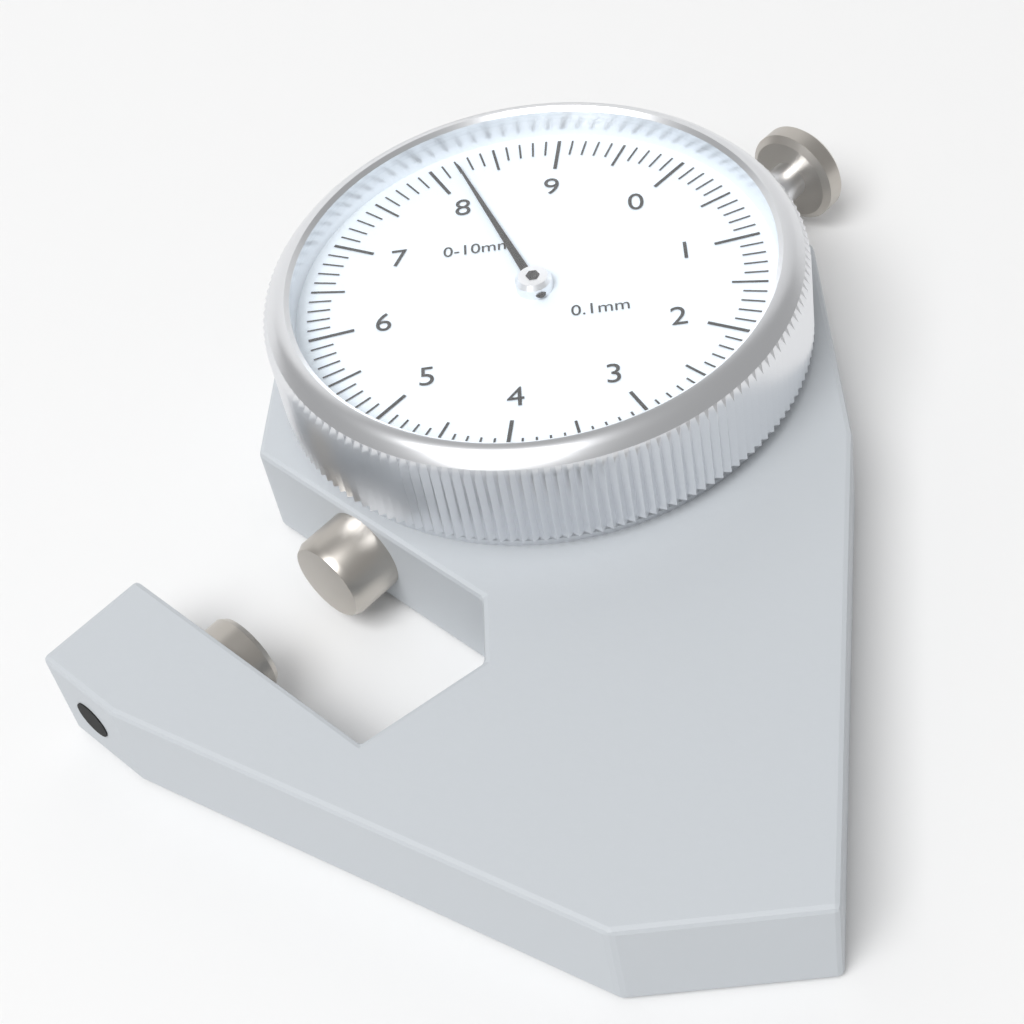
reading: 8.2 mm
